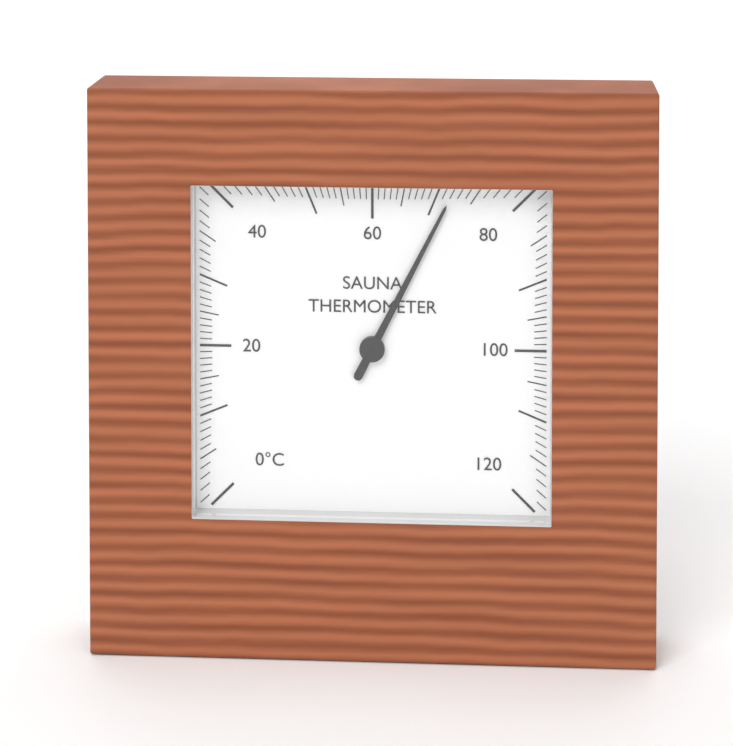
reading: 72 °C
